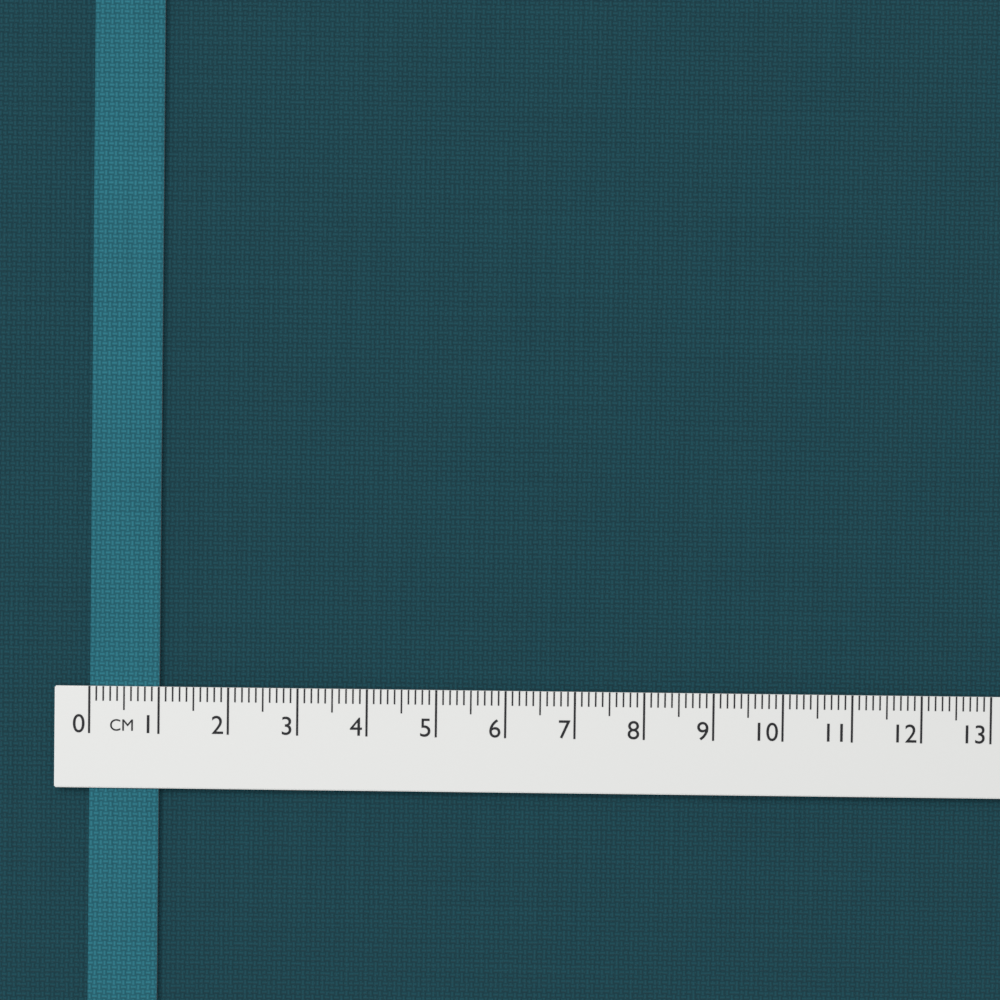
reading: 1.0 cm
